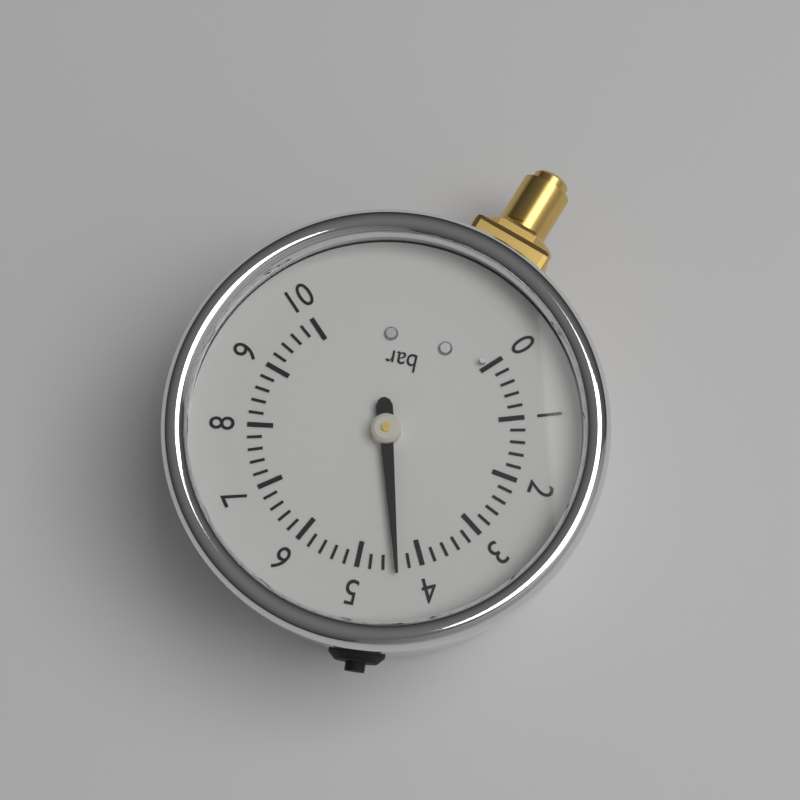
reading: 4.4 bar
